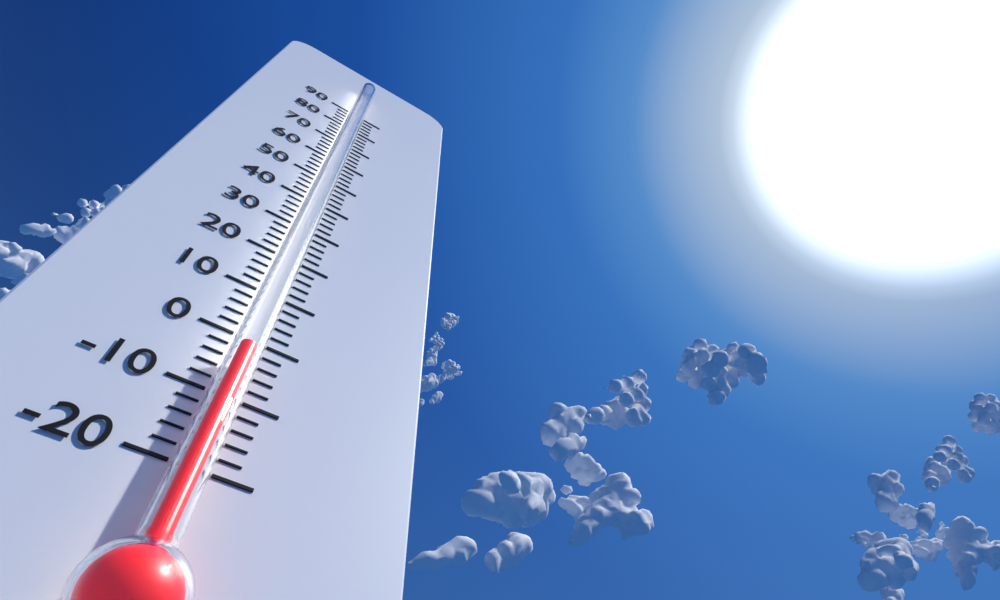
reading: -4 (no unit)
